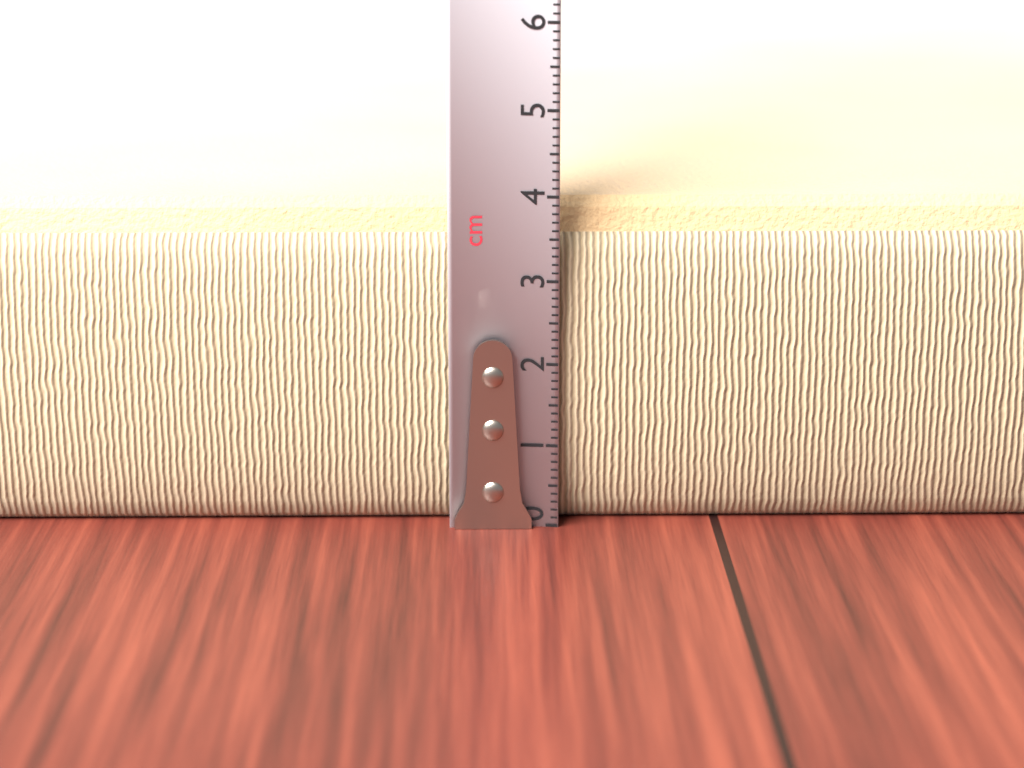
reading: 3.9 cm
